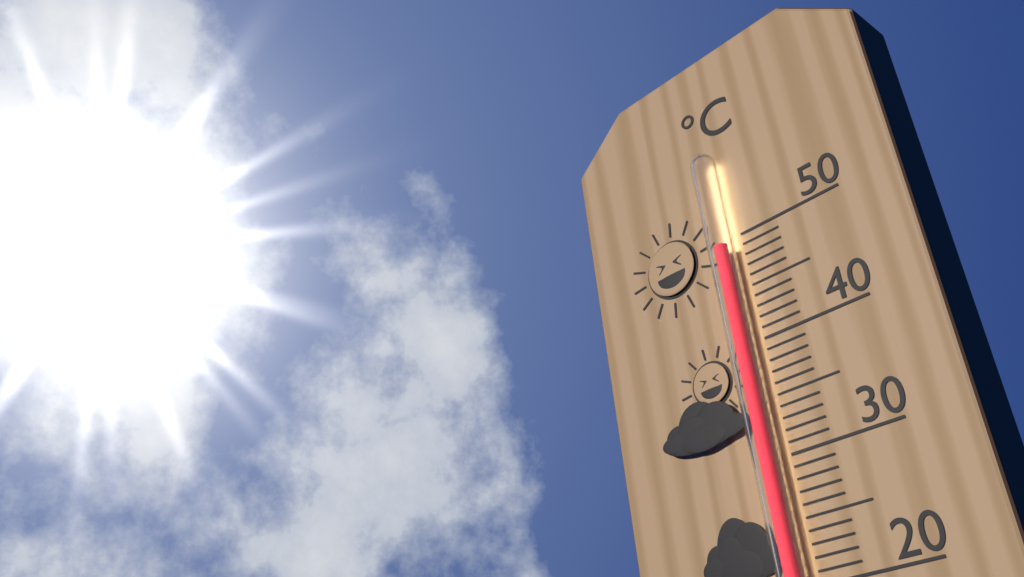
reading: 49 °C
